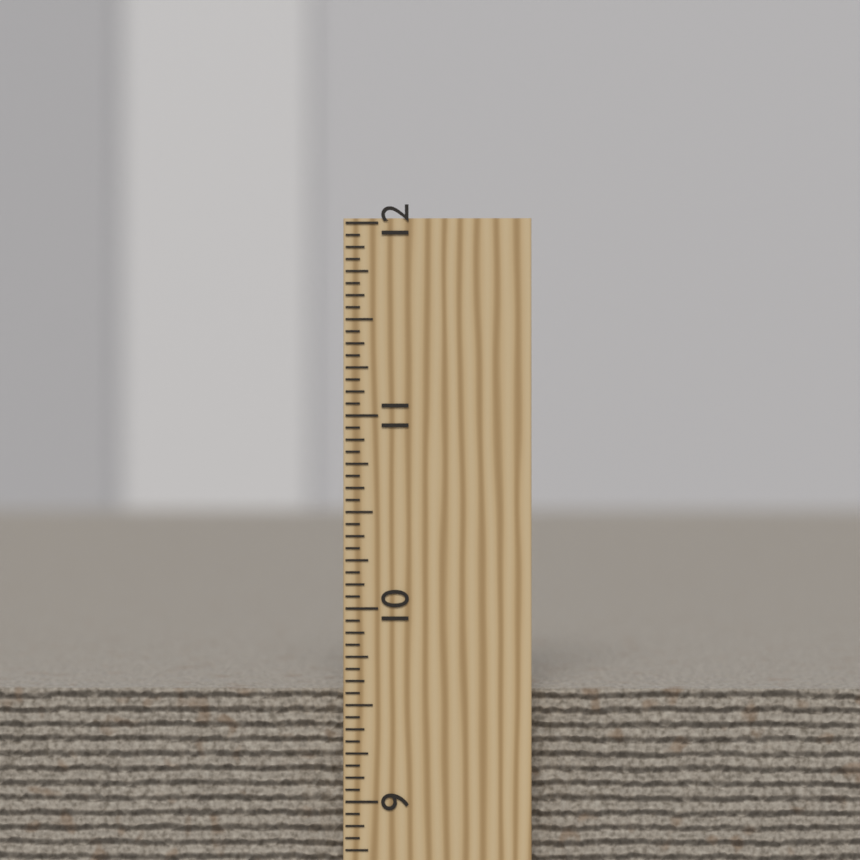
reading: 9.5625 inch
